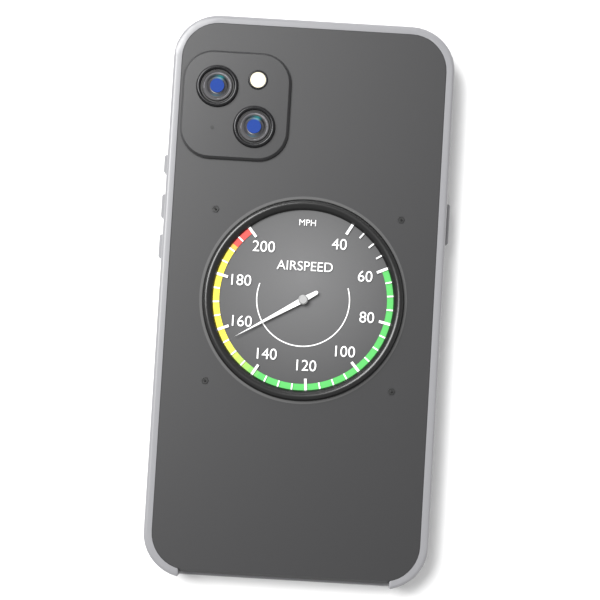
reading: 155 mph
